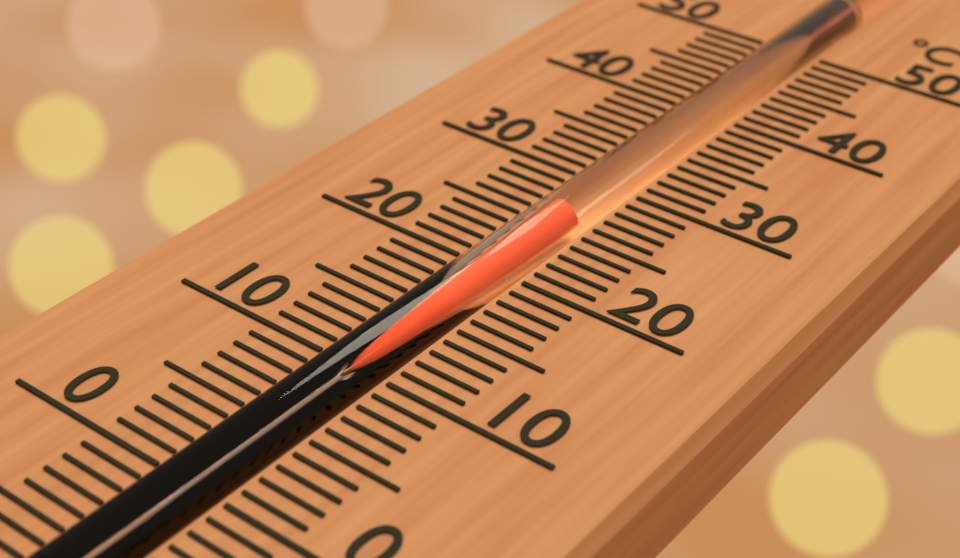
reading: 26 °C
